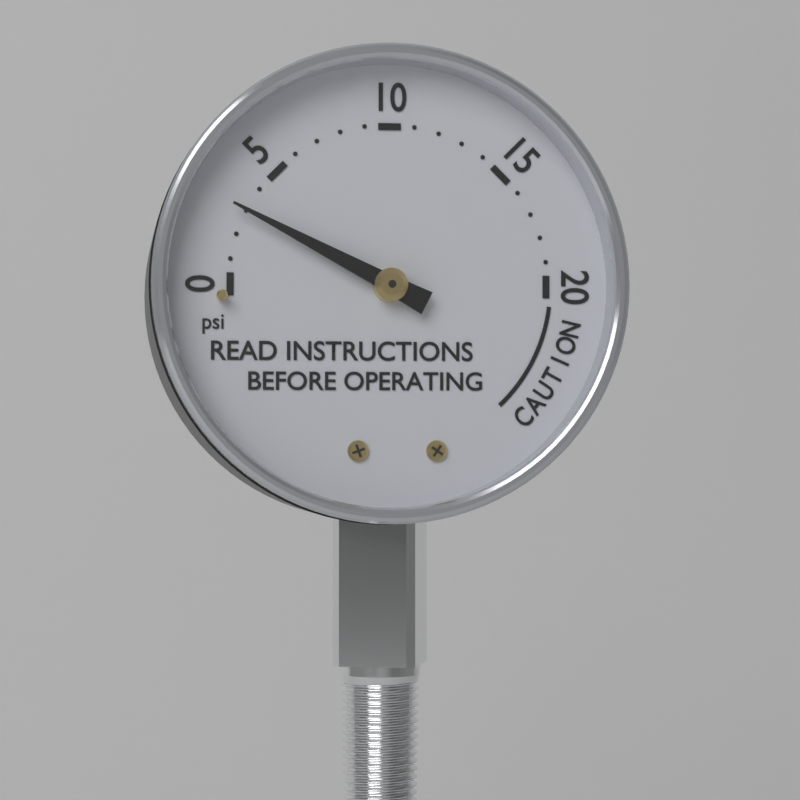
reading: 3 psi
